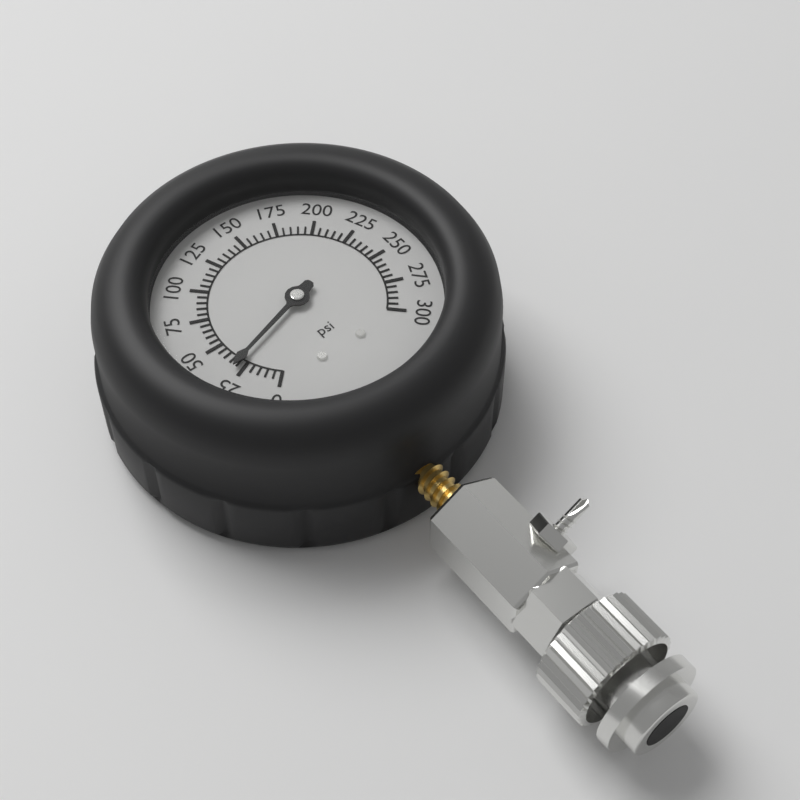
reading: 30 psi
